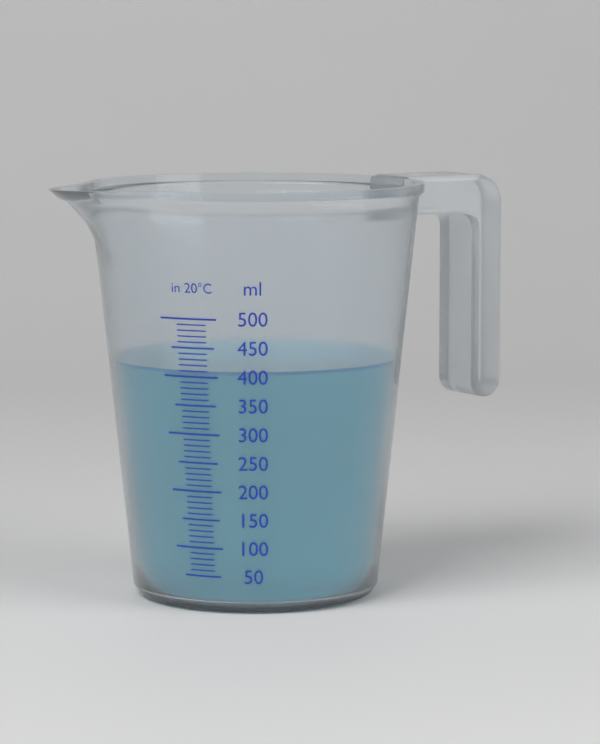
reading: 410 ml
